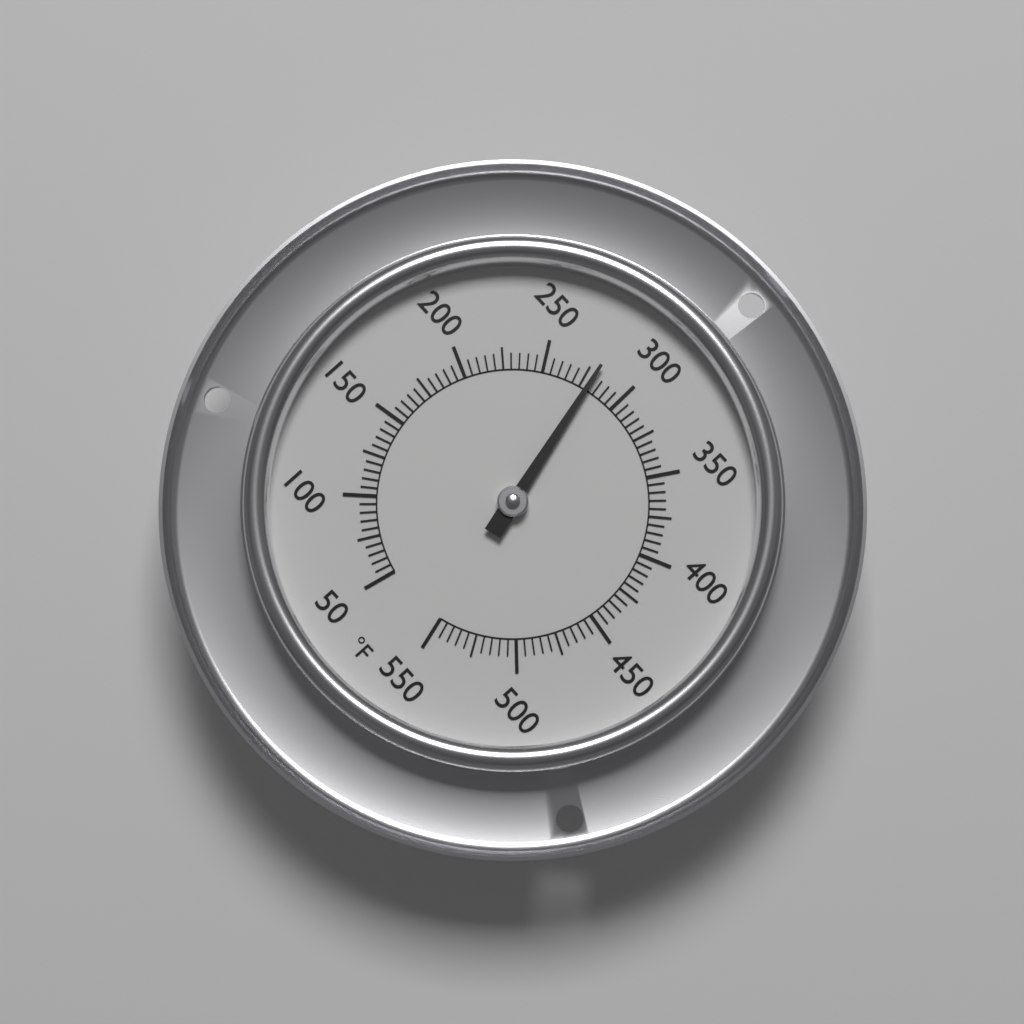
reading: 280 °F
